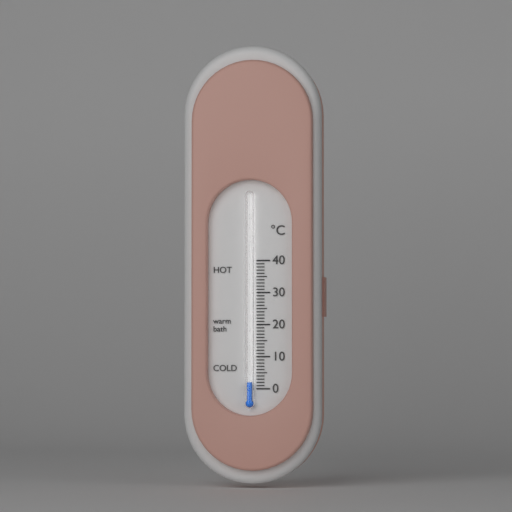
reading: 2 °C
